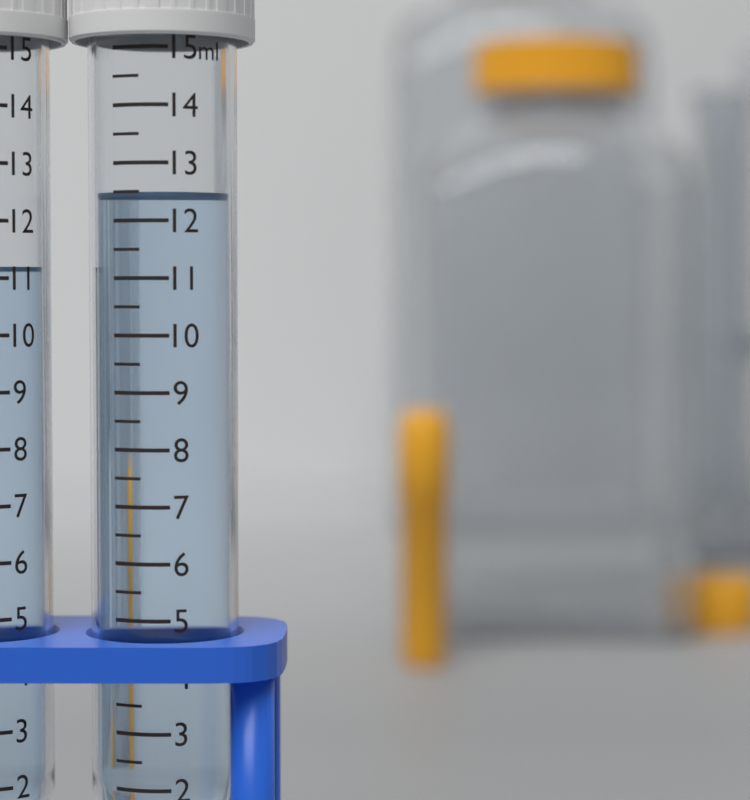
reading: 12.5 ml
